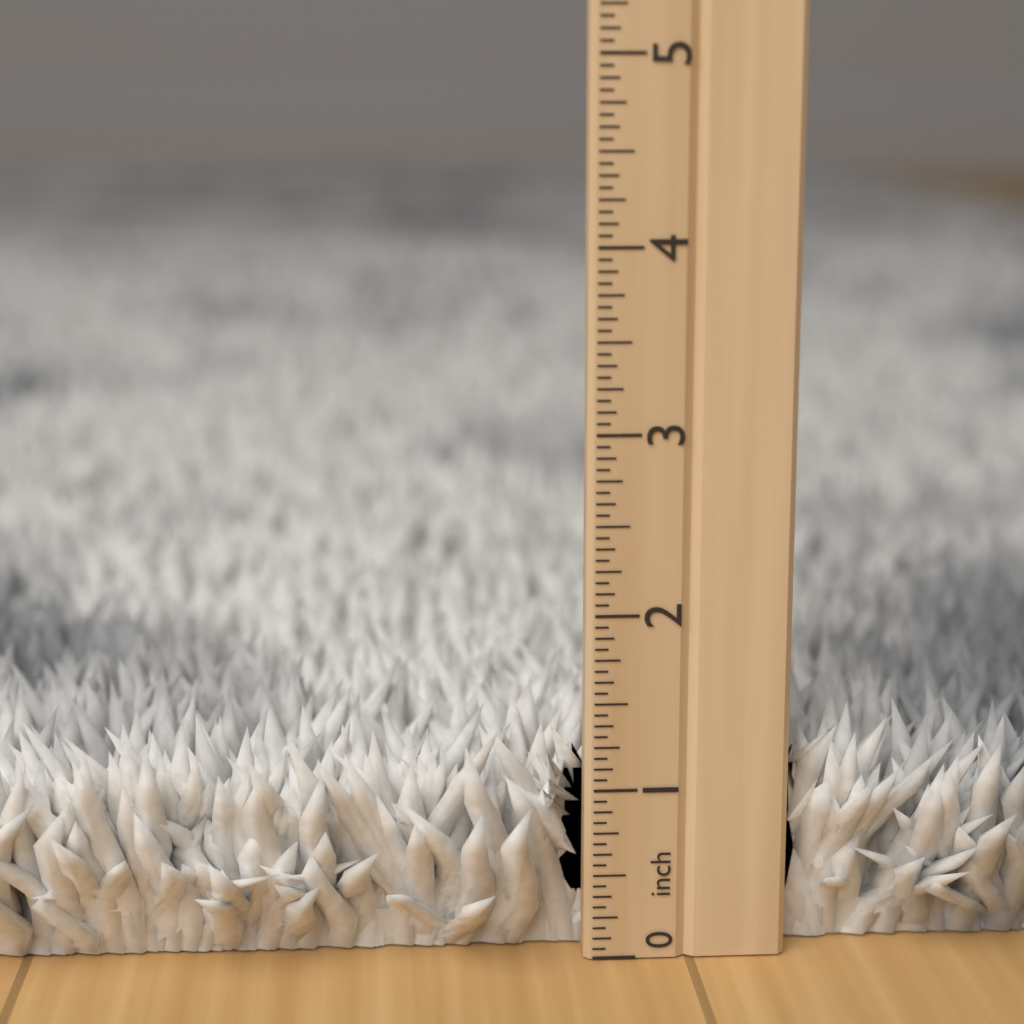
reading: 1.4375 inch
